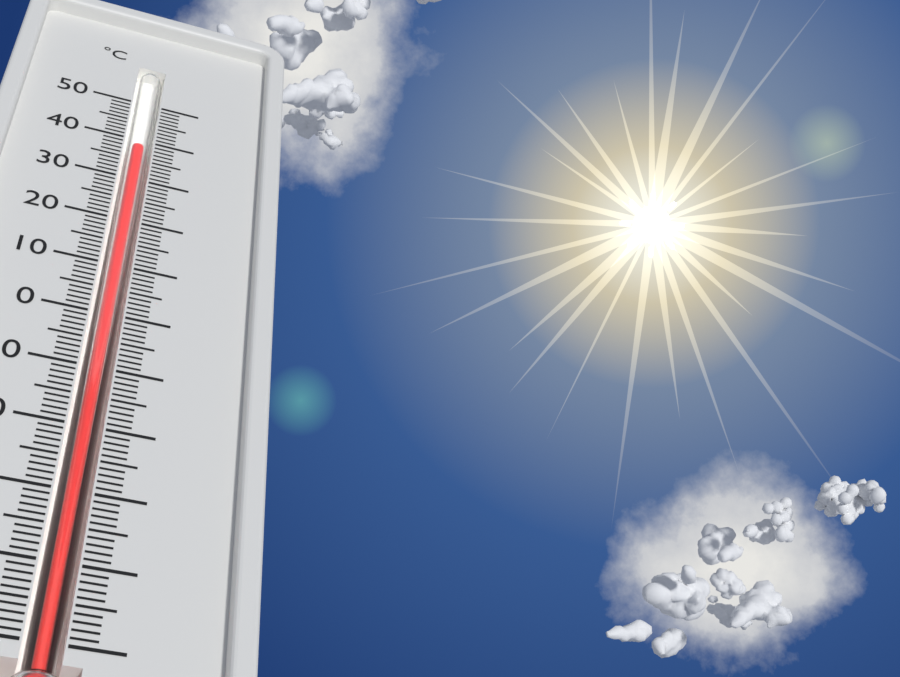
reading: 39 °C
